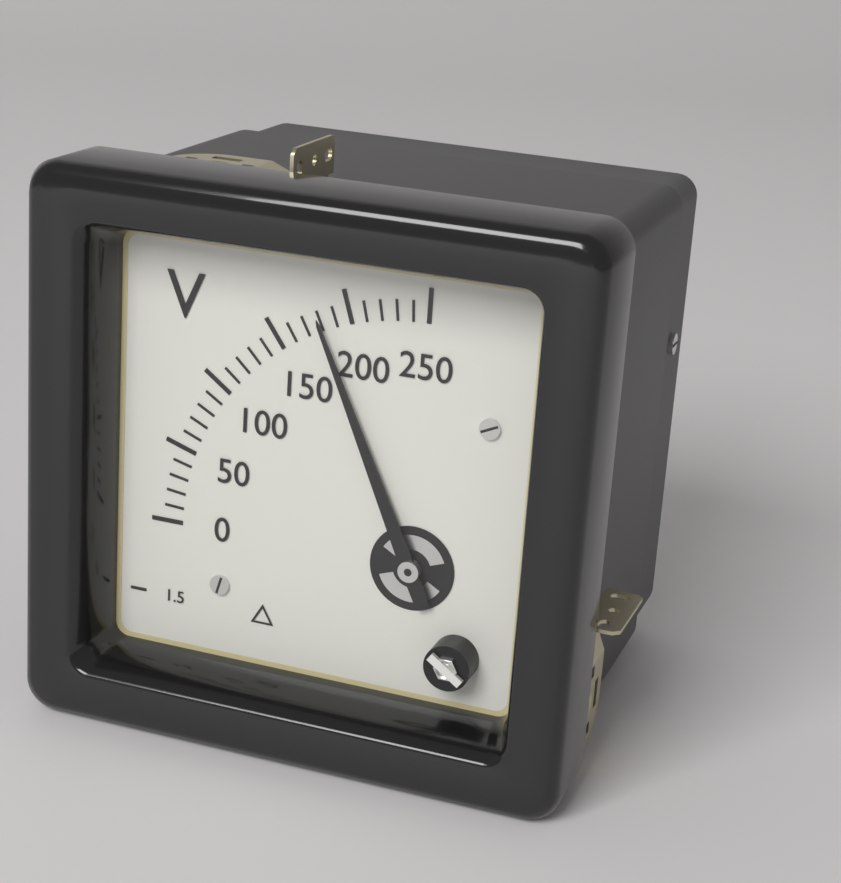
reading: 180 V
